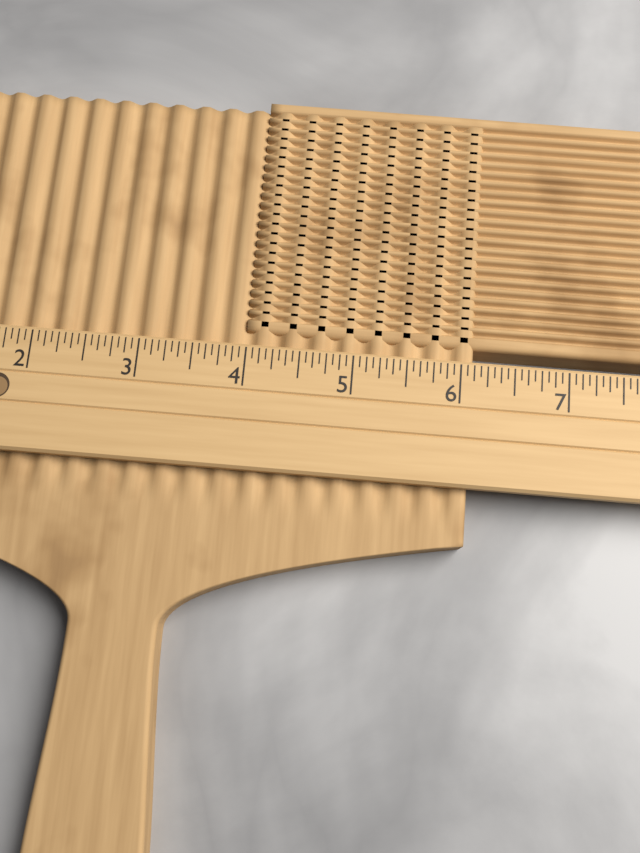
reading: 6.1250 (no unit)
